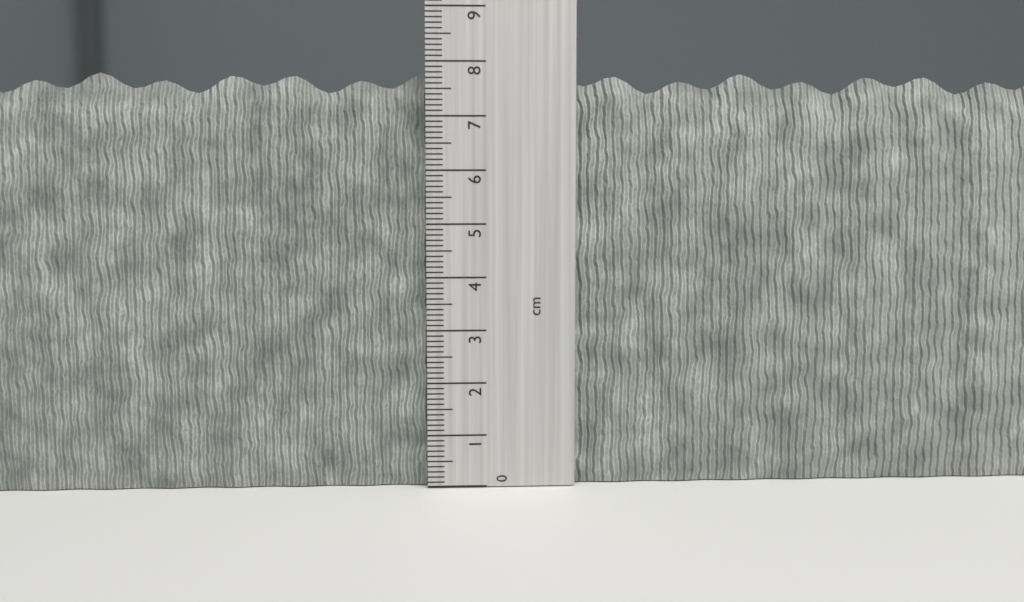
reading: 7.8 cm
